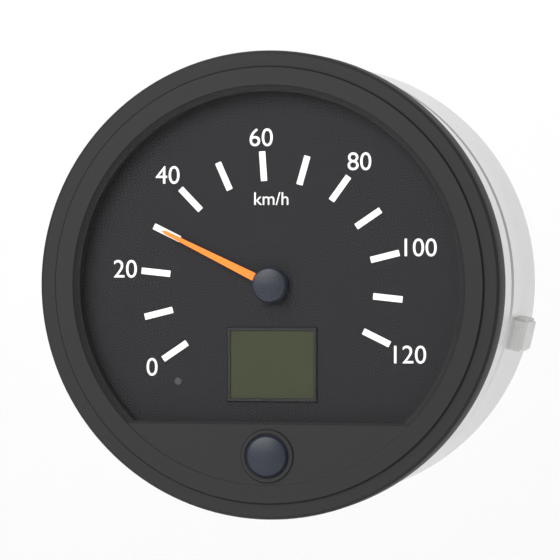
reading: 30 km/h
